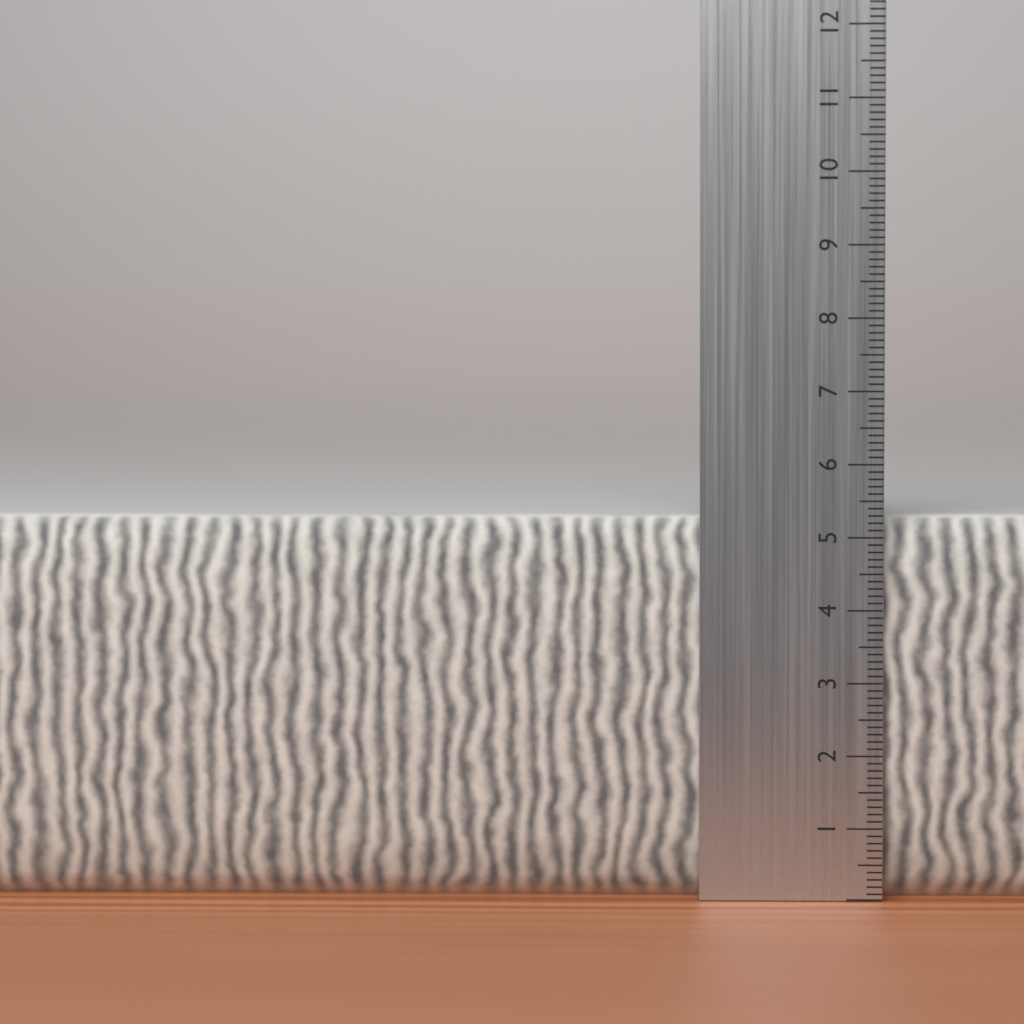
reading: 5.3 cm
